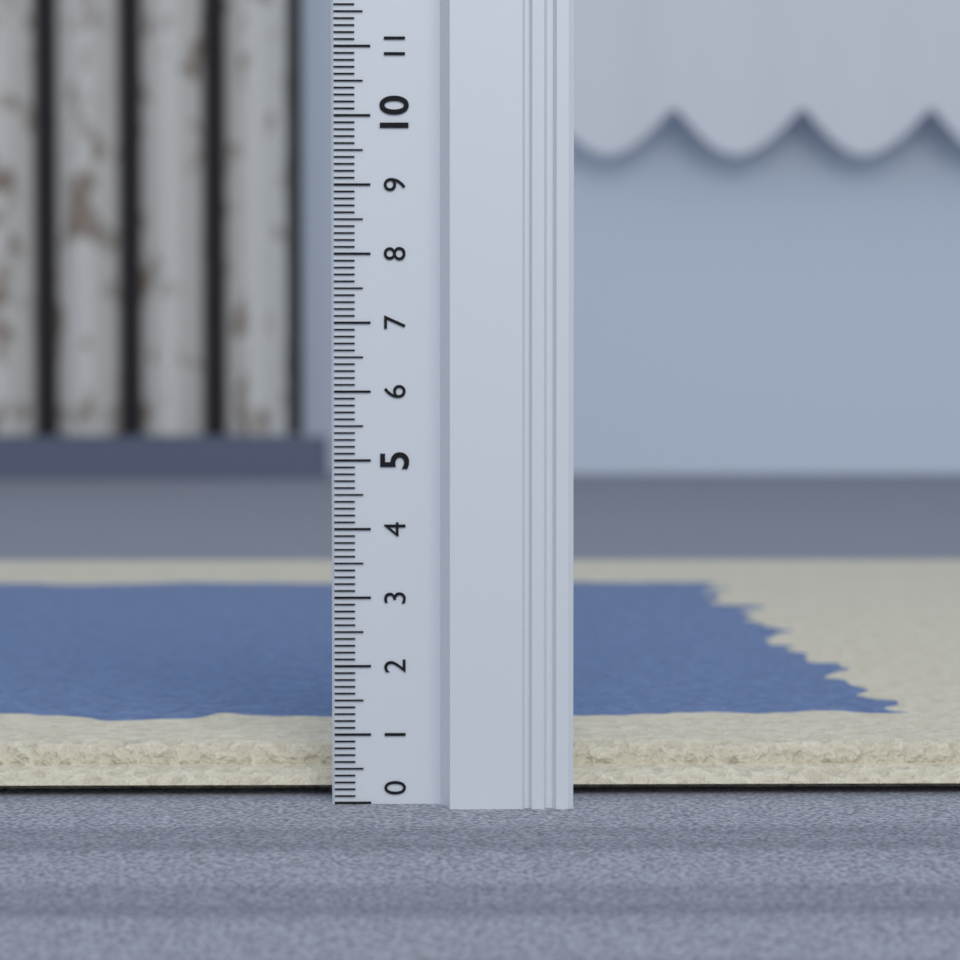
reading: 0.7 (no unit)
